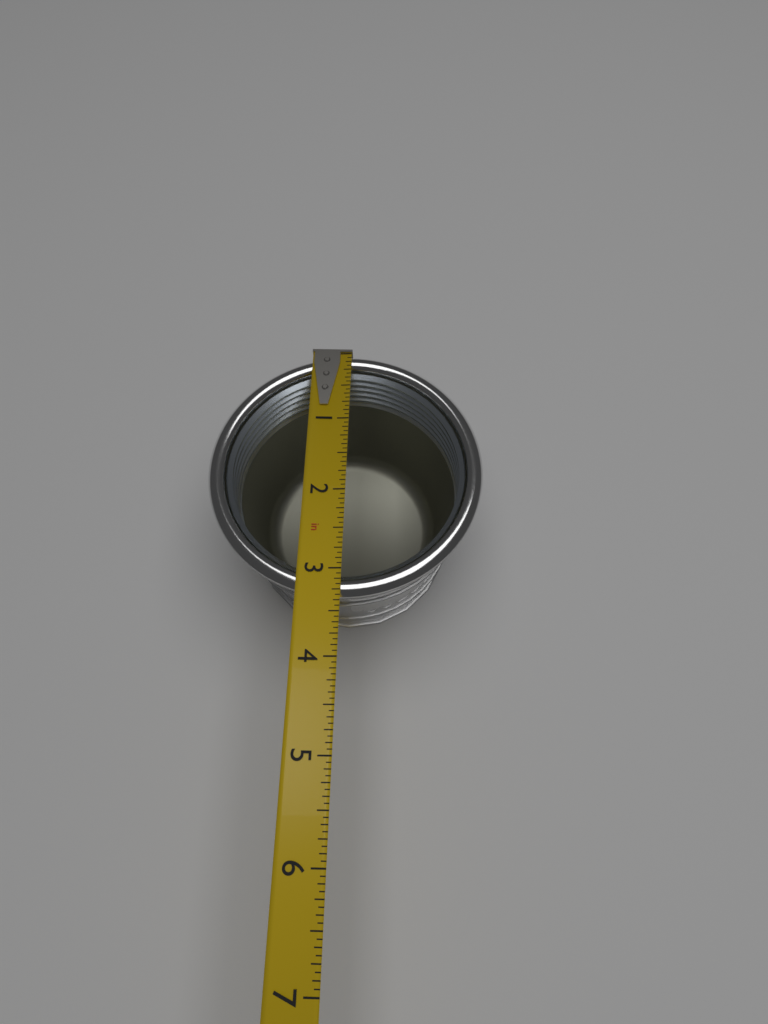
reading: 3.3125 in
